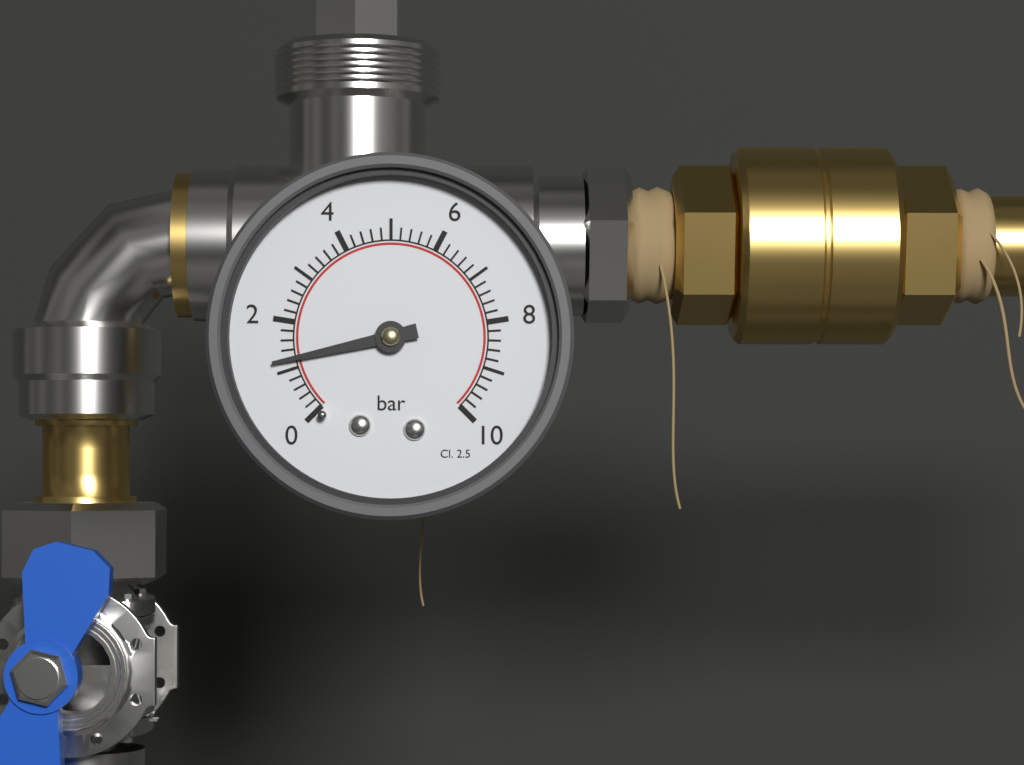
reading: 1.2 bar
